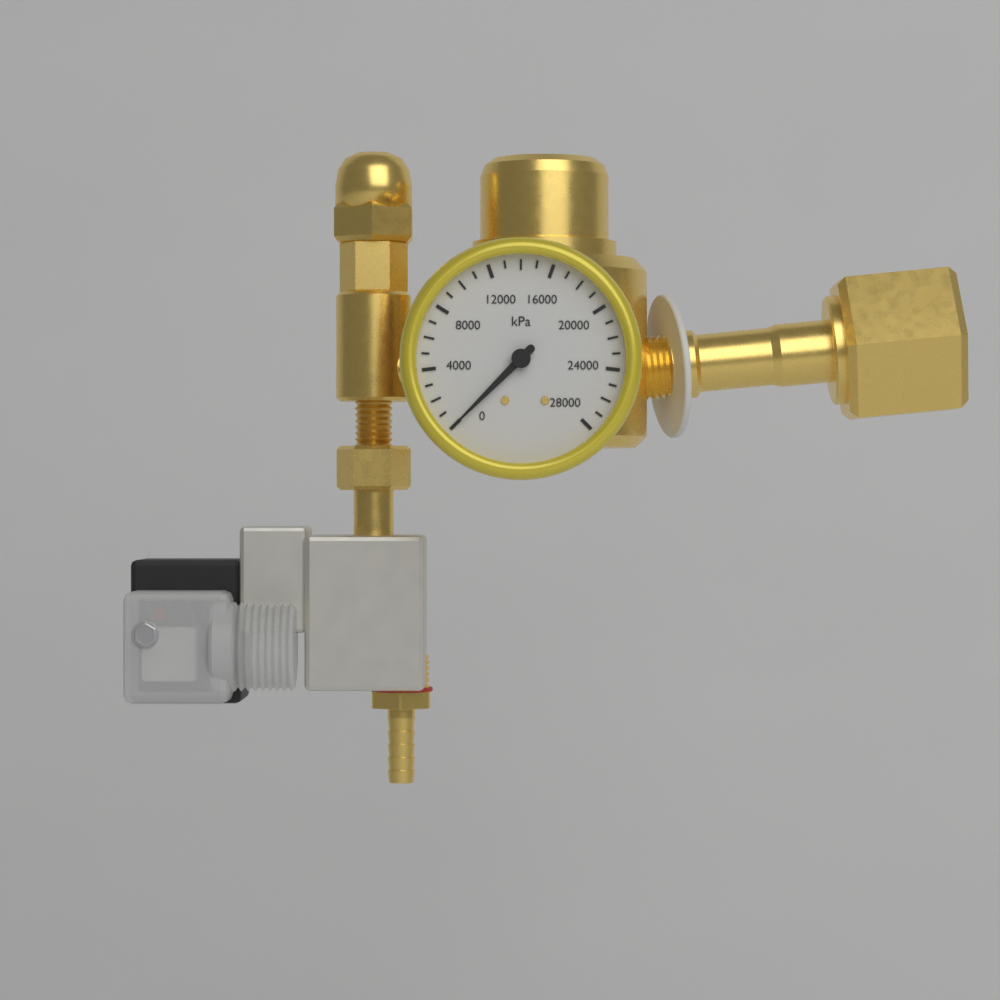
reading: 0 kPa
